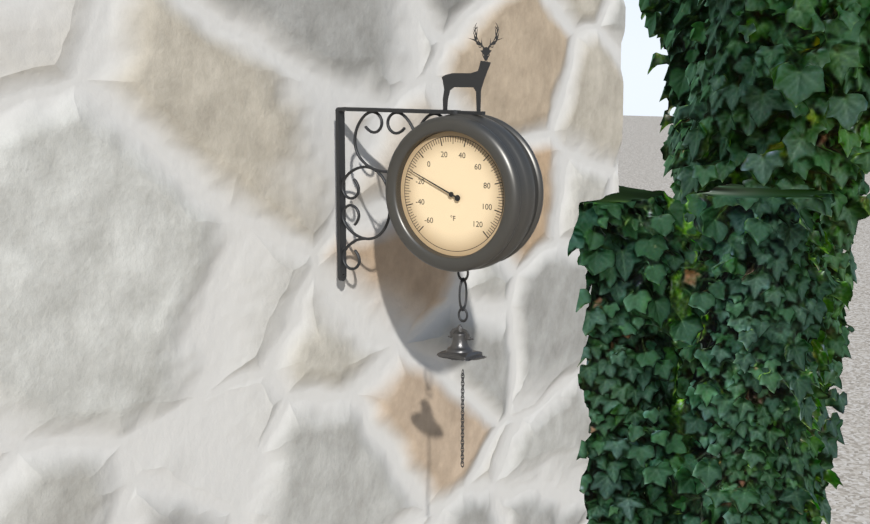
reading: -14 °F
